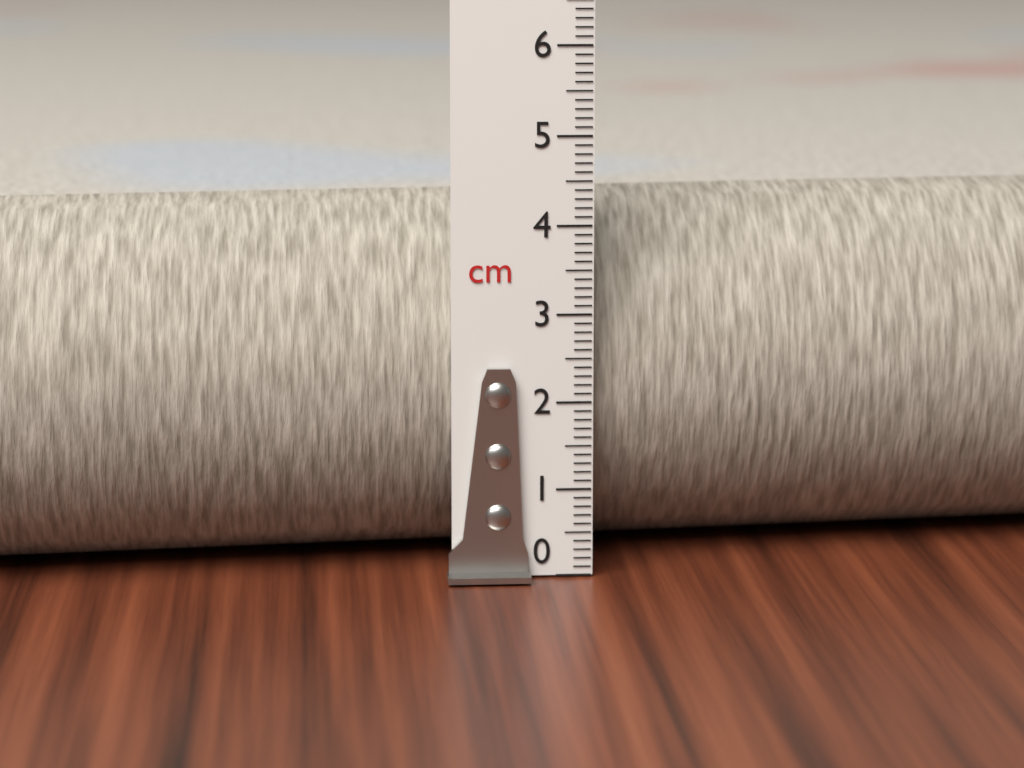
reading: 4.2 cm
